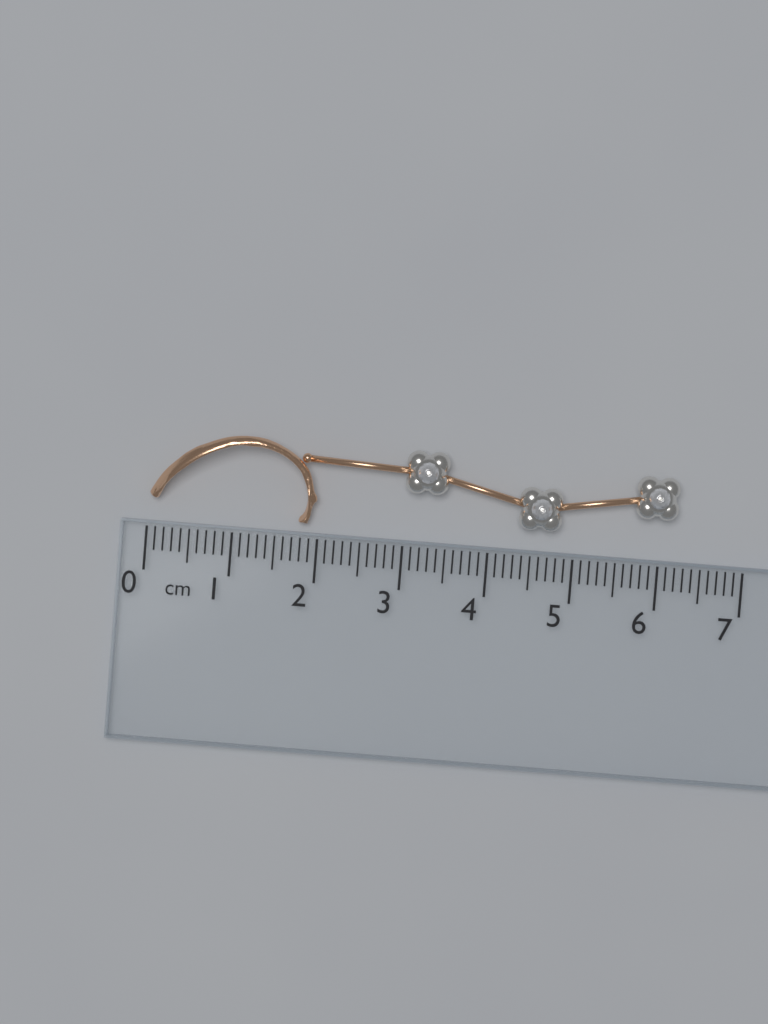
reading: 6.2 cm
